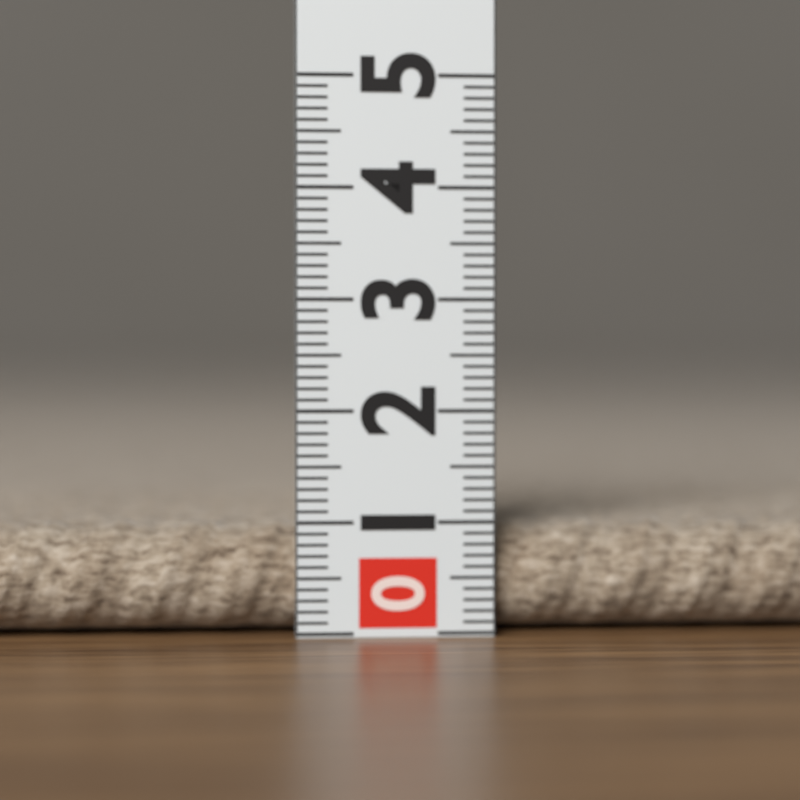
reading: 1.0 (no unit)
